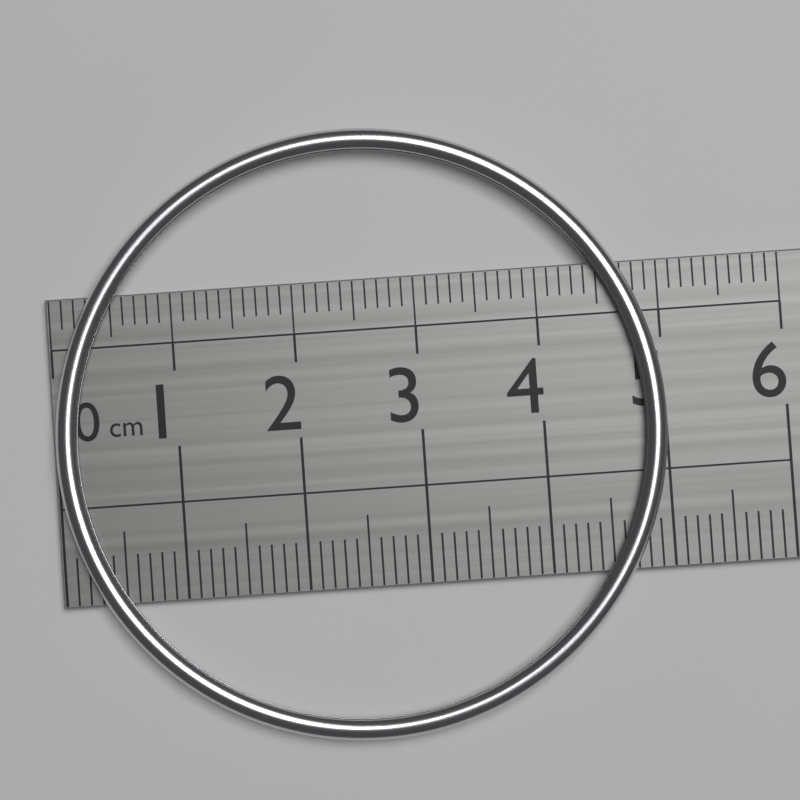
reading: 5.0 cm
